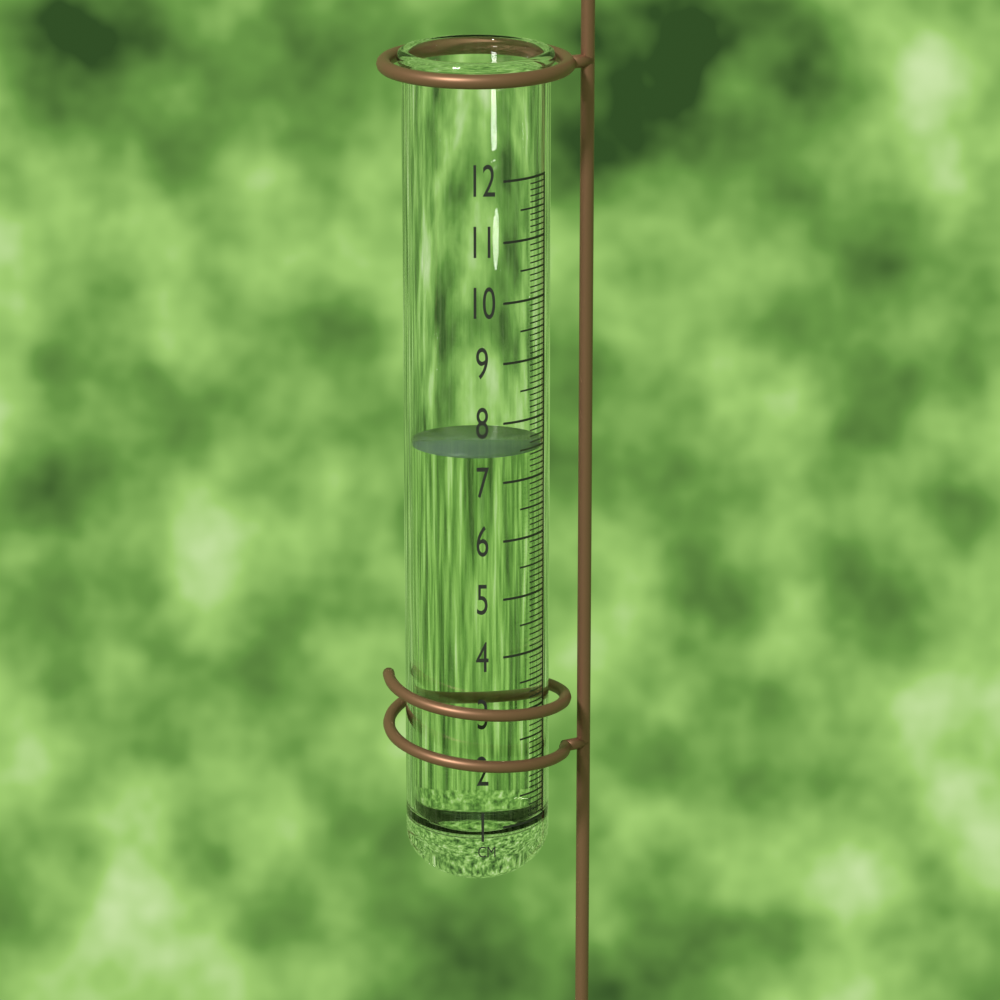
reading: 7.5 cm
